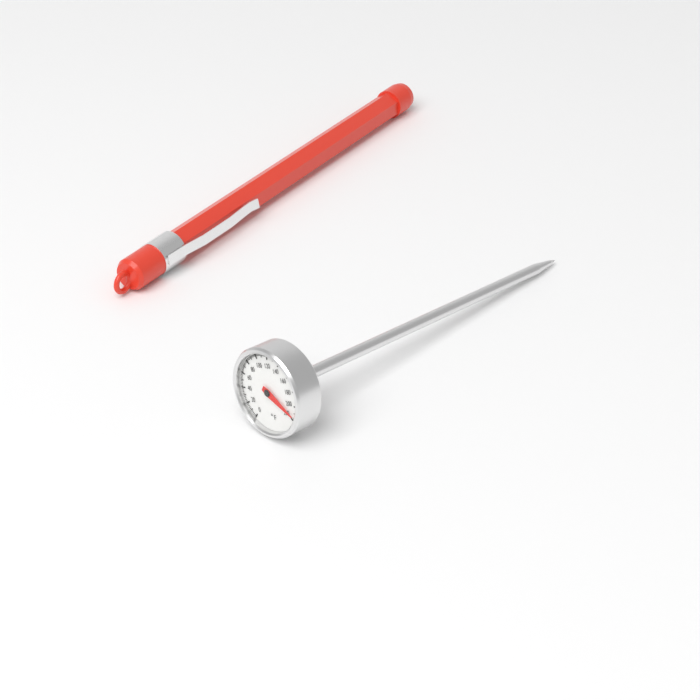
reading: 216 °F
